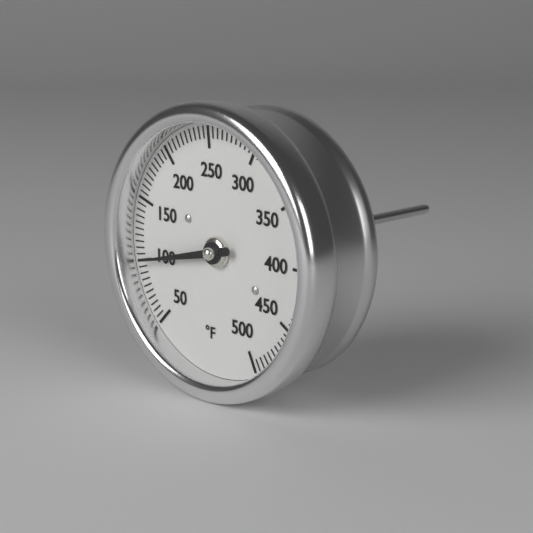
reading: 100 °F
